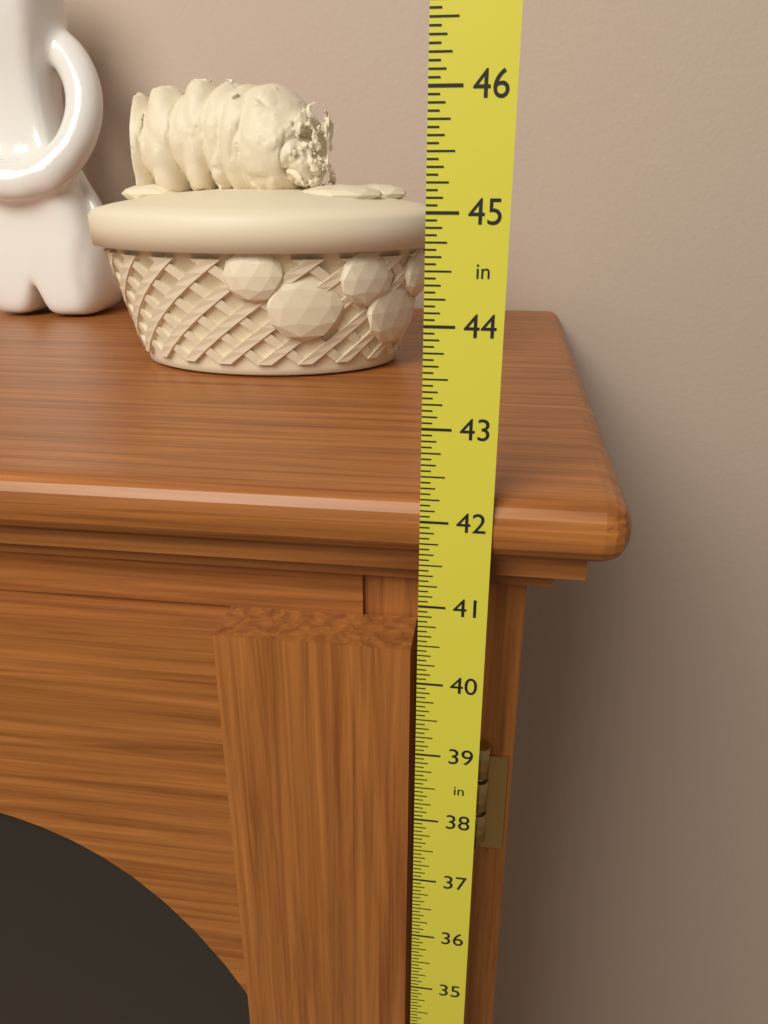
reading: 42.2500 in
